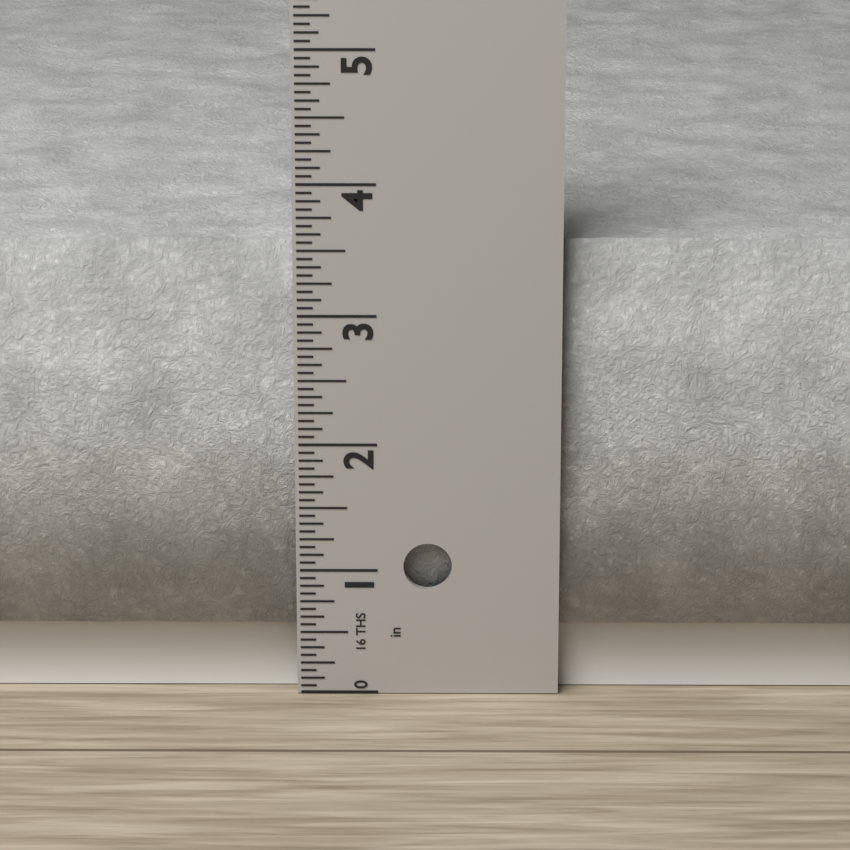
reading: 3.5625 in
